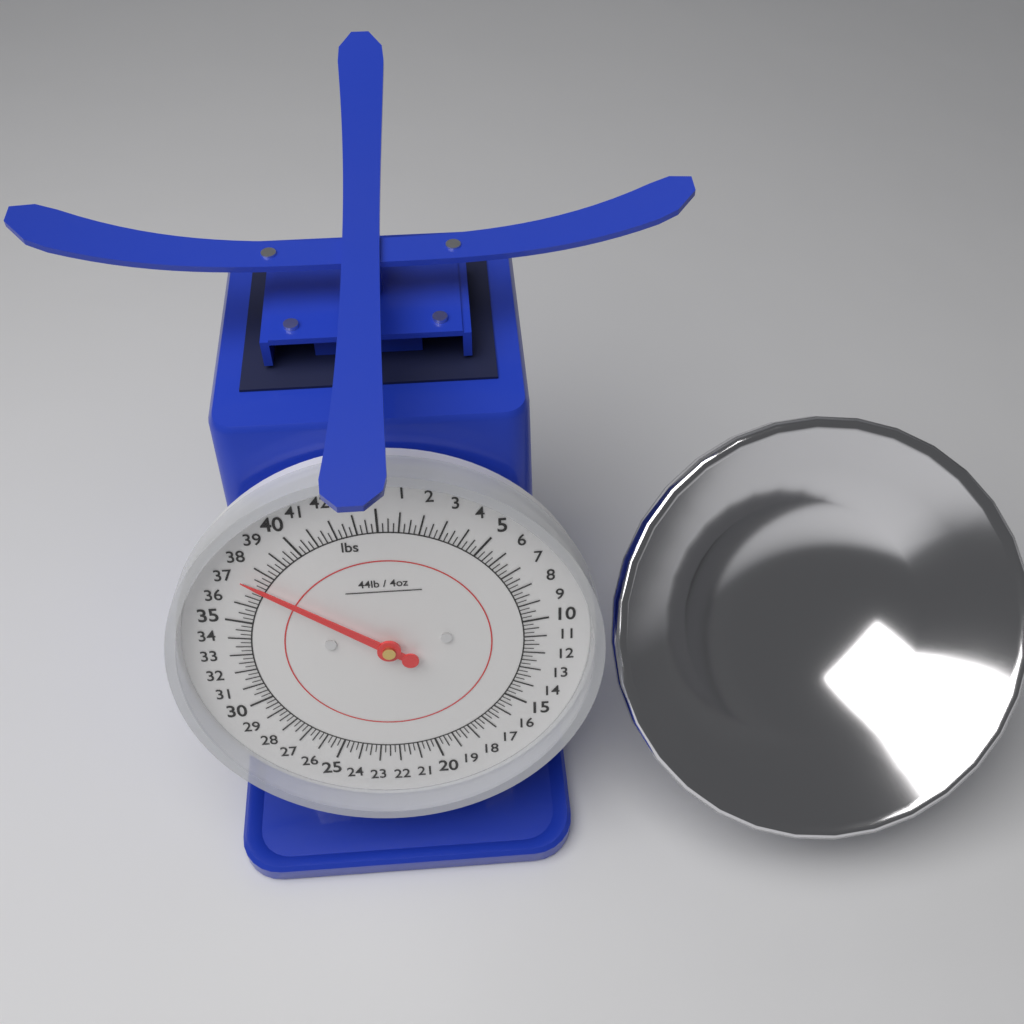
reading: 37.25 lbs
